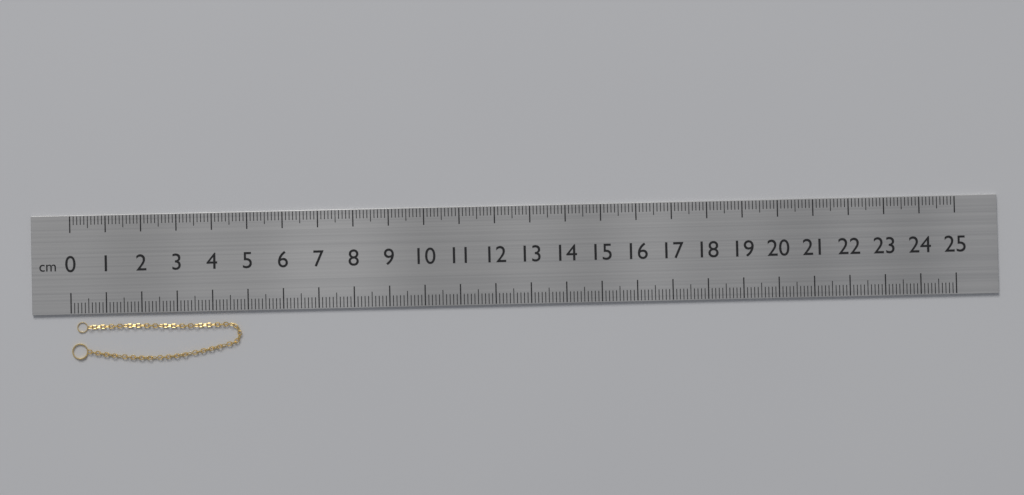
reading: 4.8 cm
